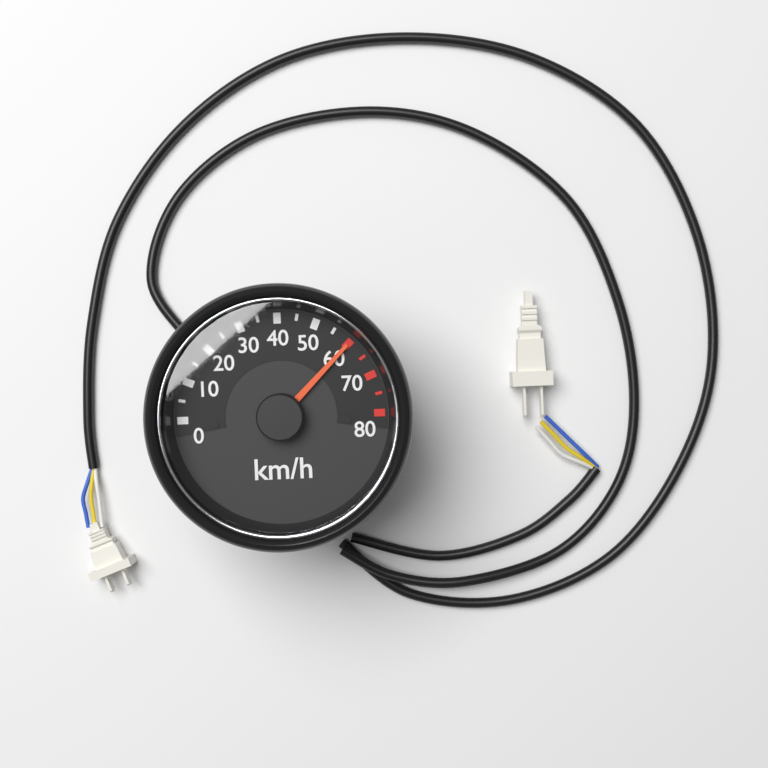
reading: 60 km/h
